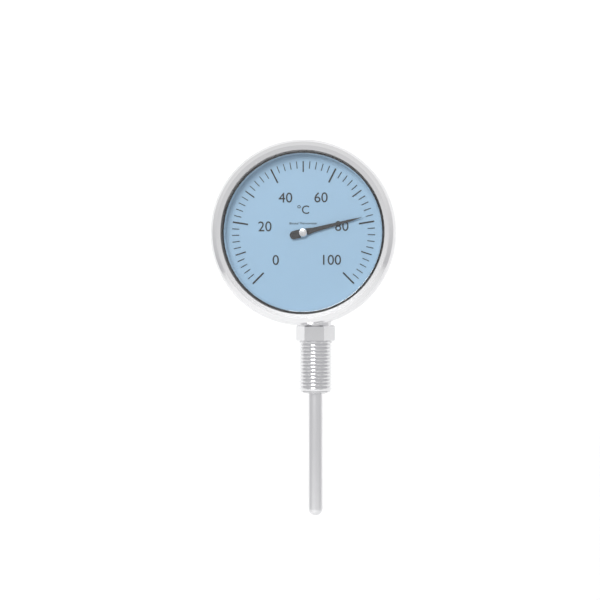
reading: 78 °C
